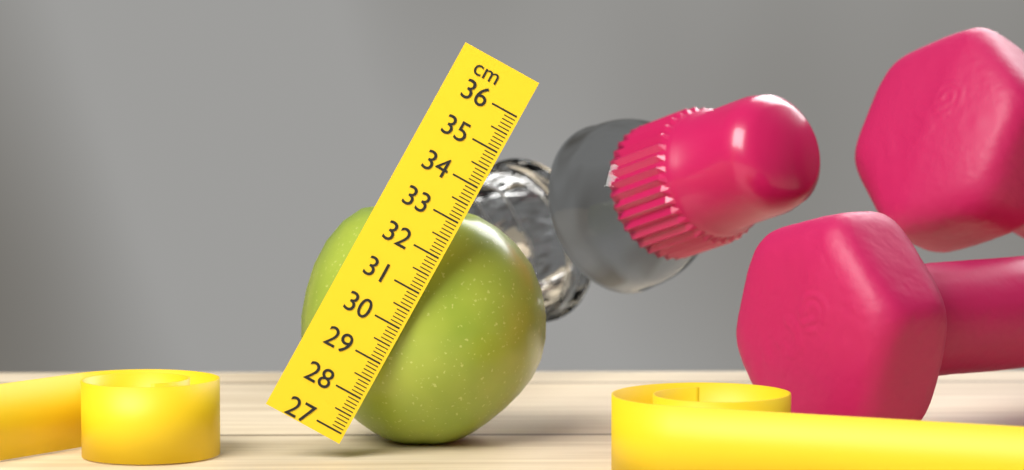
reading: 33.2 cm
